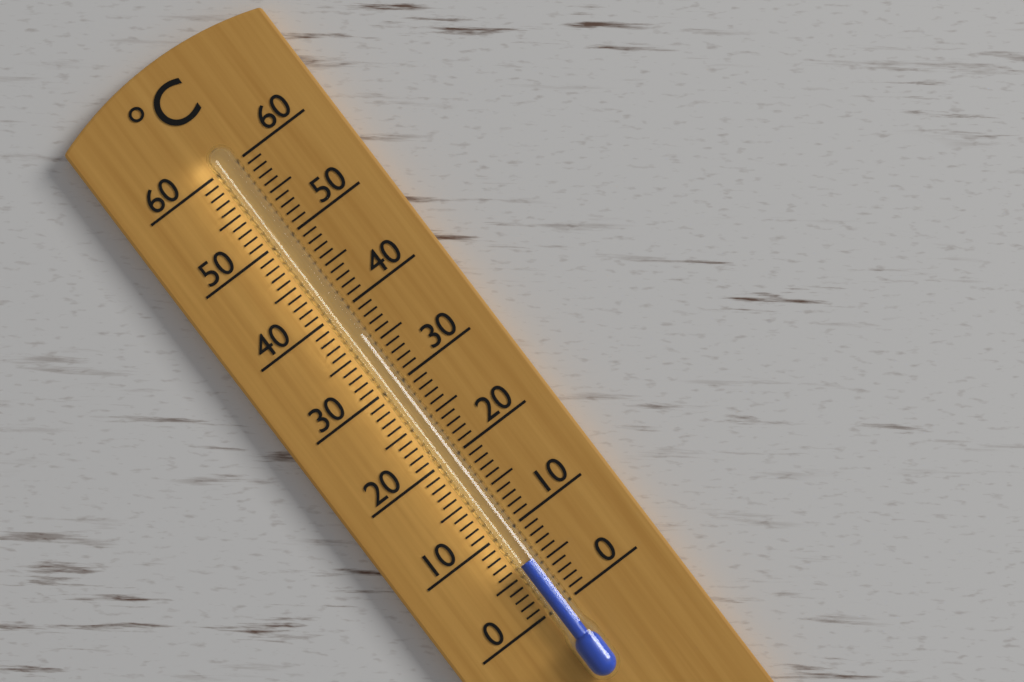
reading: 6 °C
